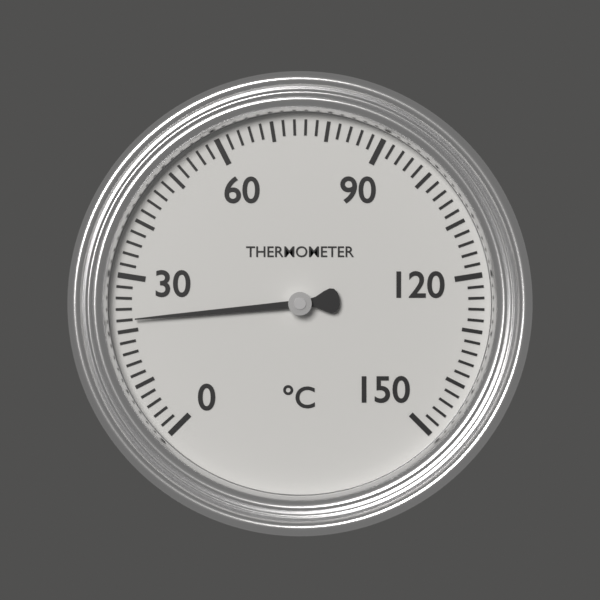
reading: 22 °C
